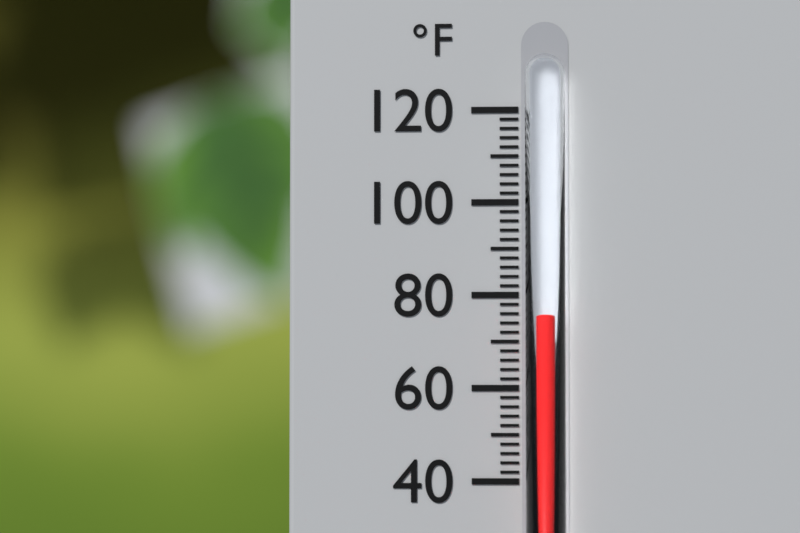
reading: 76 °F
